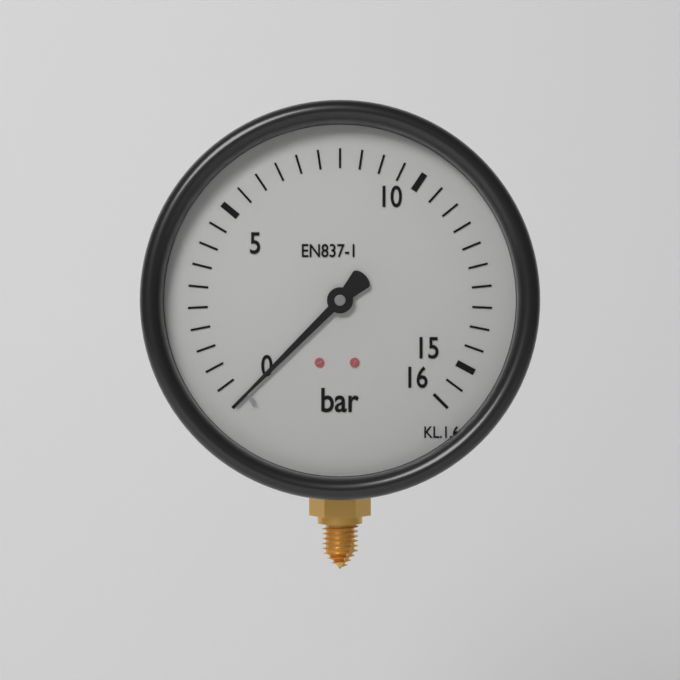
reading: 0.0 bar
